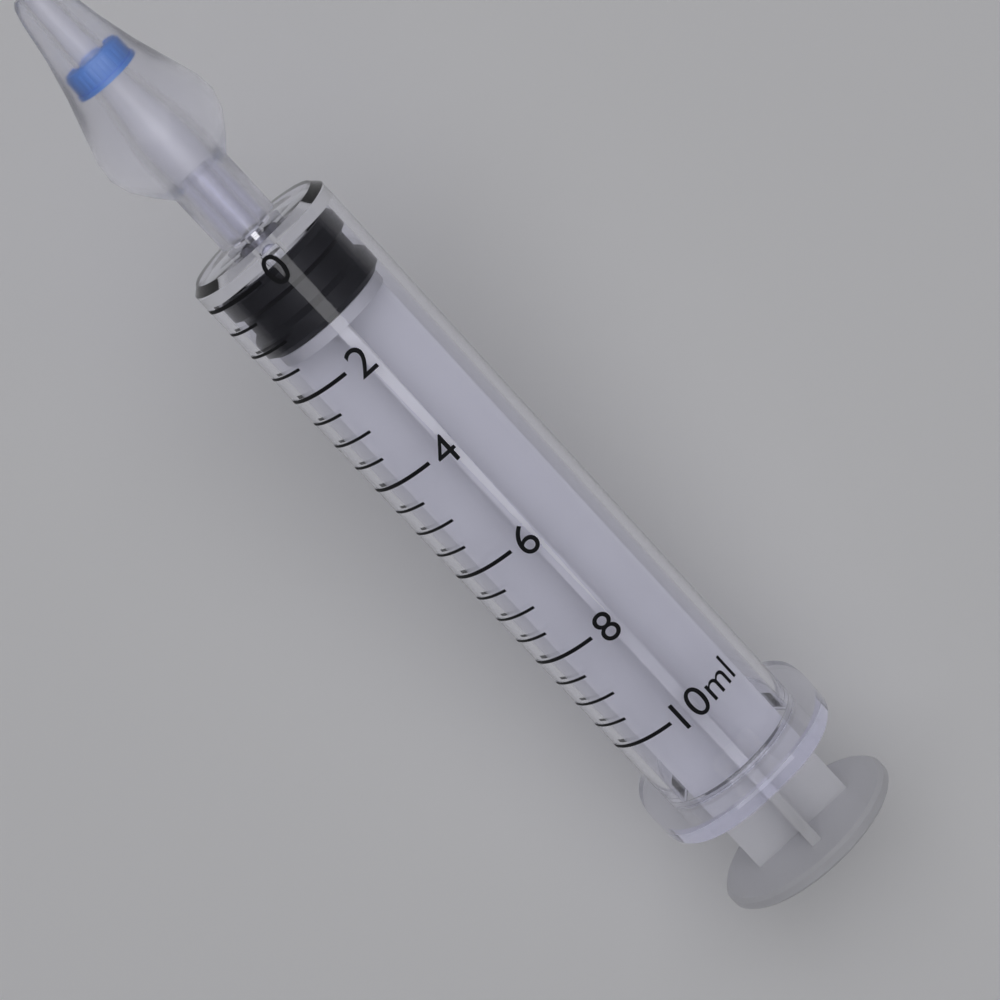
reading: 0.0 ml
